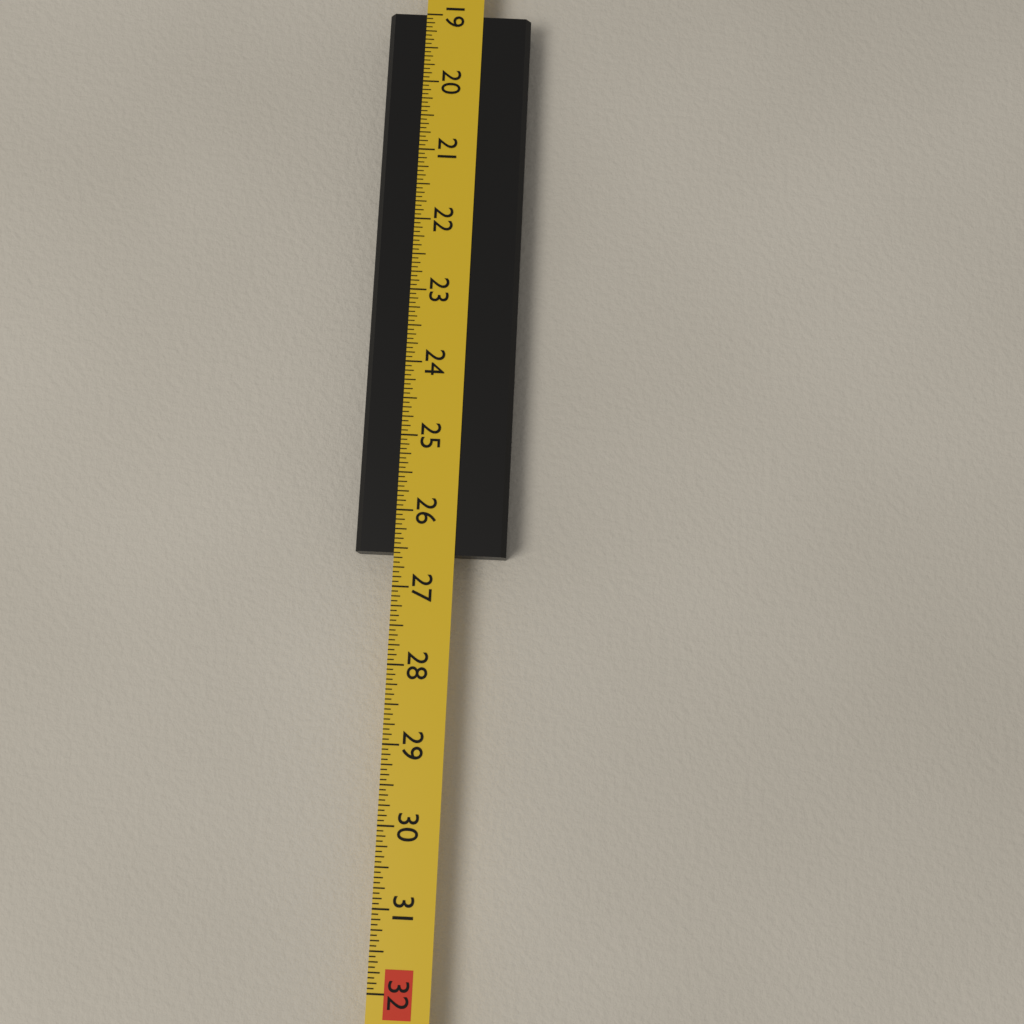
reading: 26.5625 in
